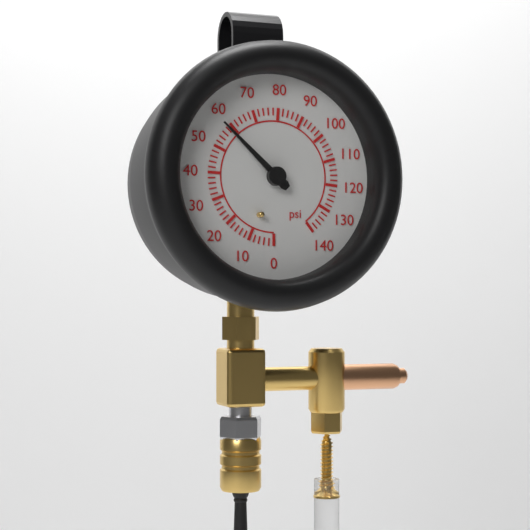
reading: 58 psi
